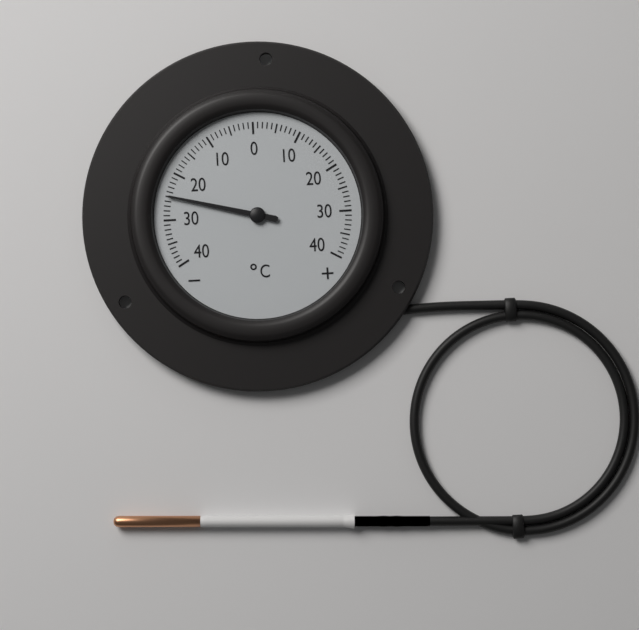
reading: -25 °C
